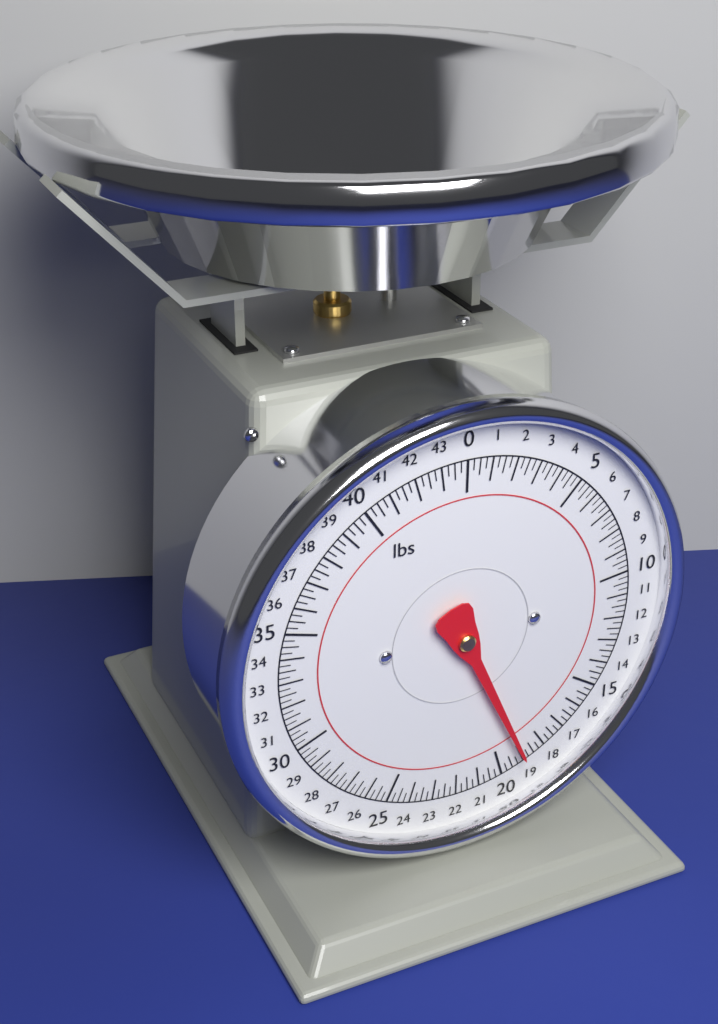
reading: 19.00 lbs
